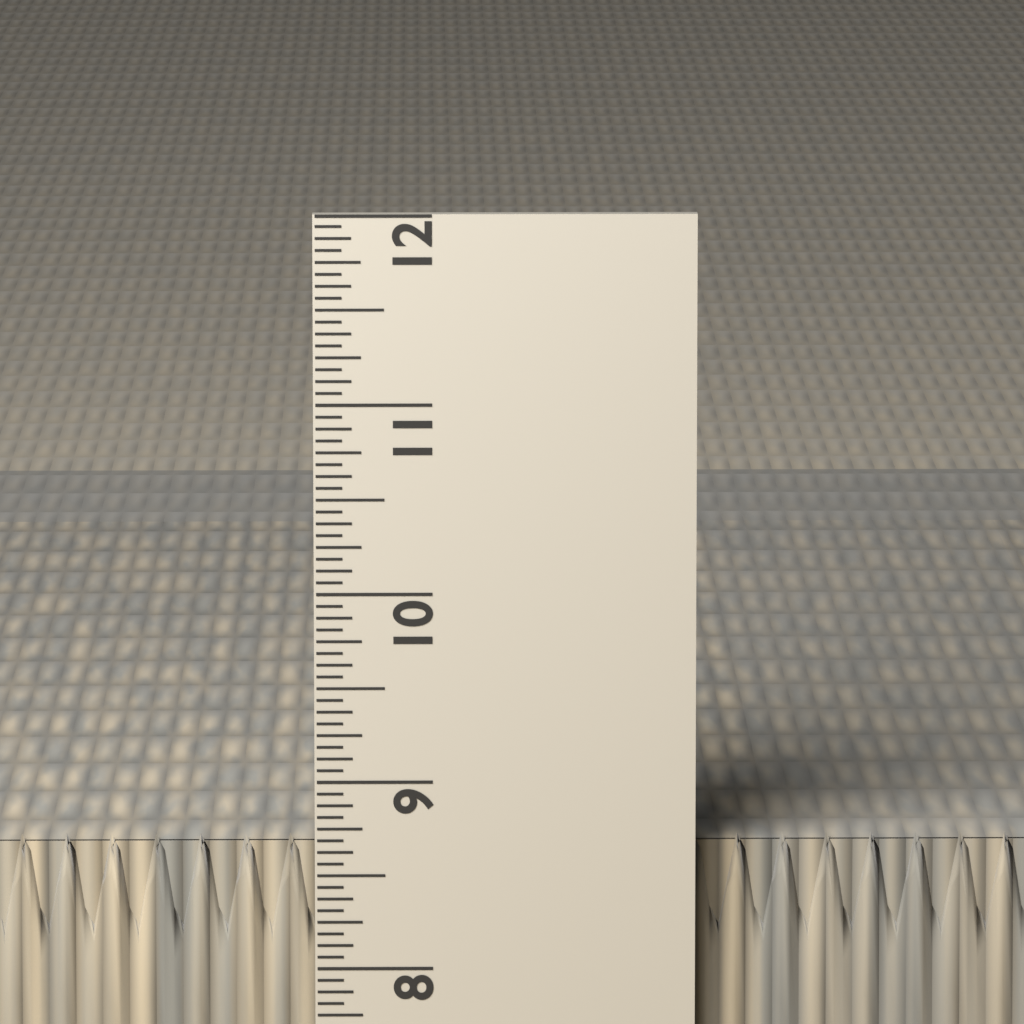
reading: 8.6875 in
